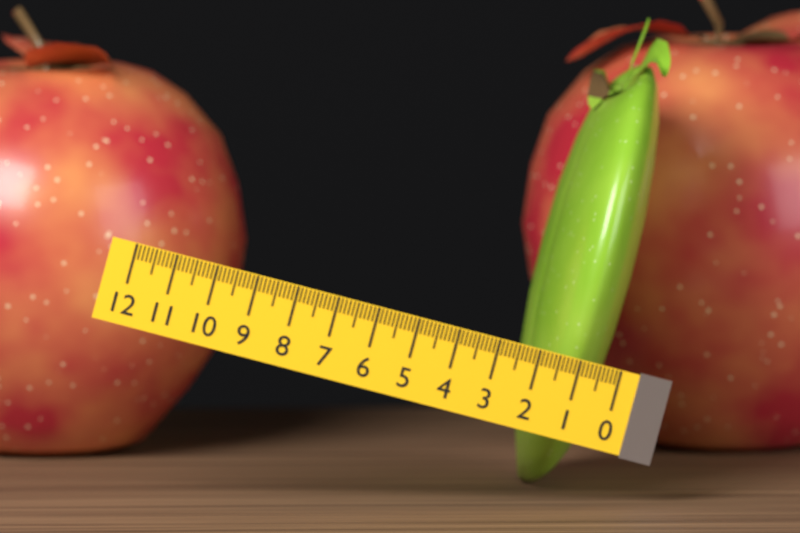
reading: 2.2 (no unit)
